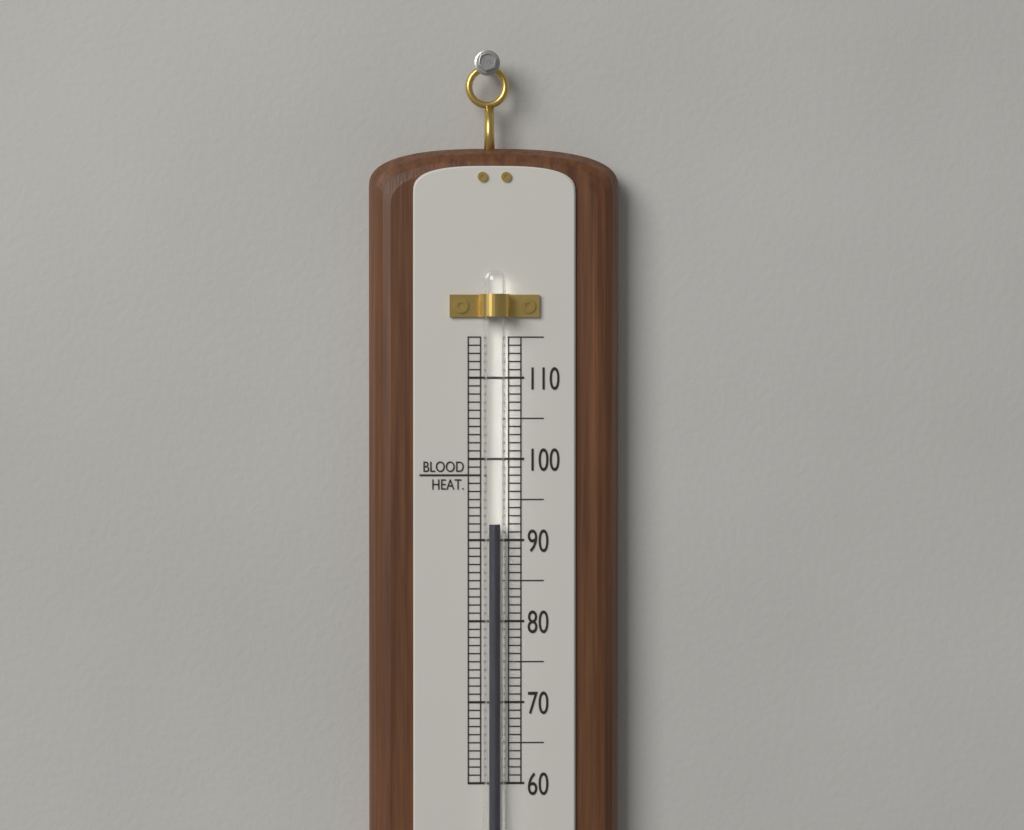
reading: 92 (no unit)
